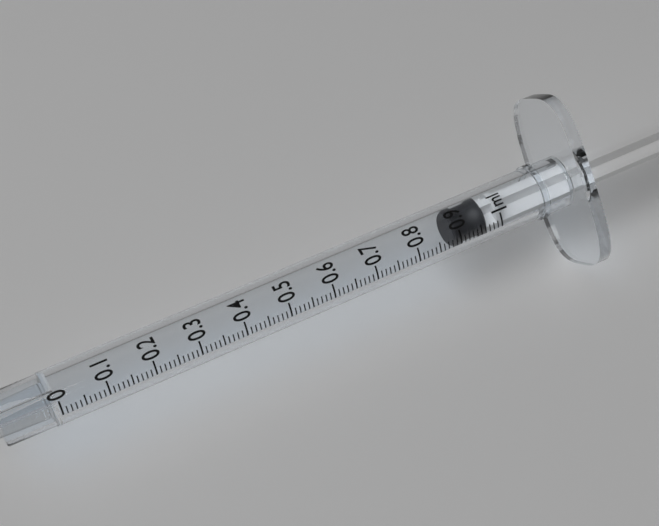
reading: 0.89 ml
